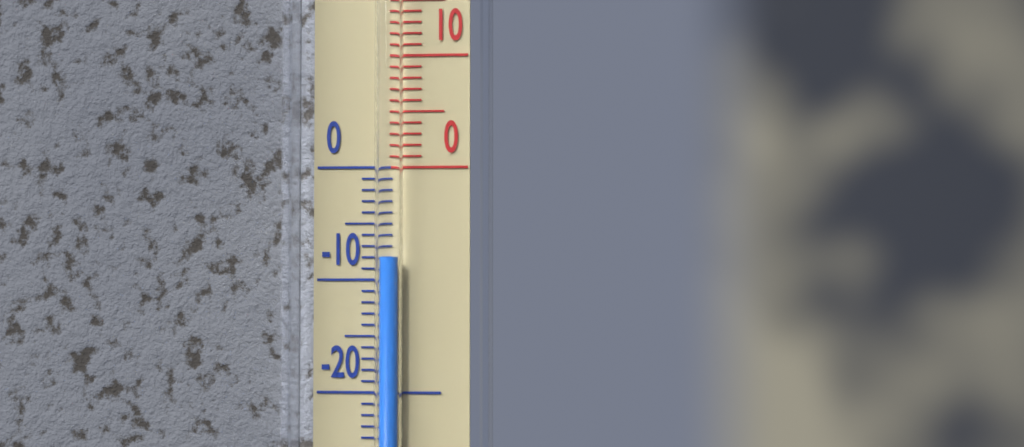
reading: -8 °C
